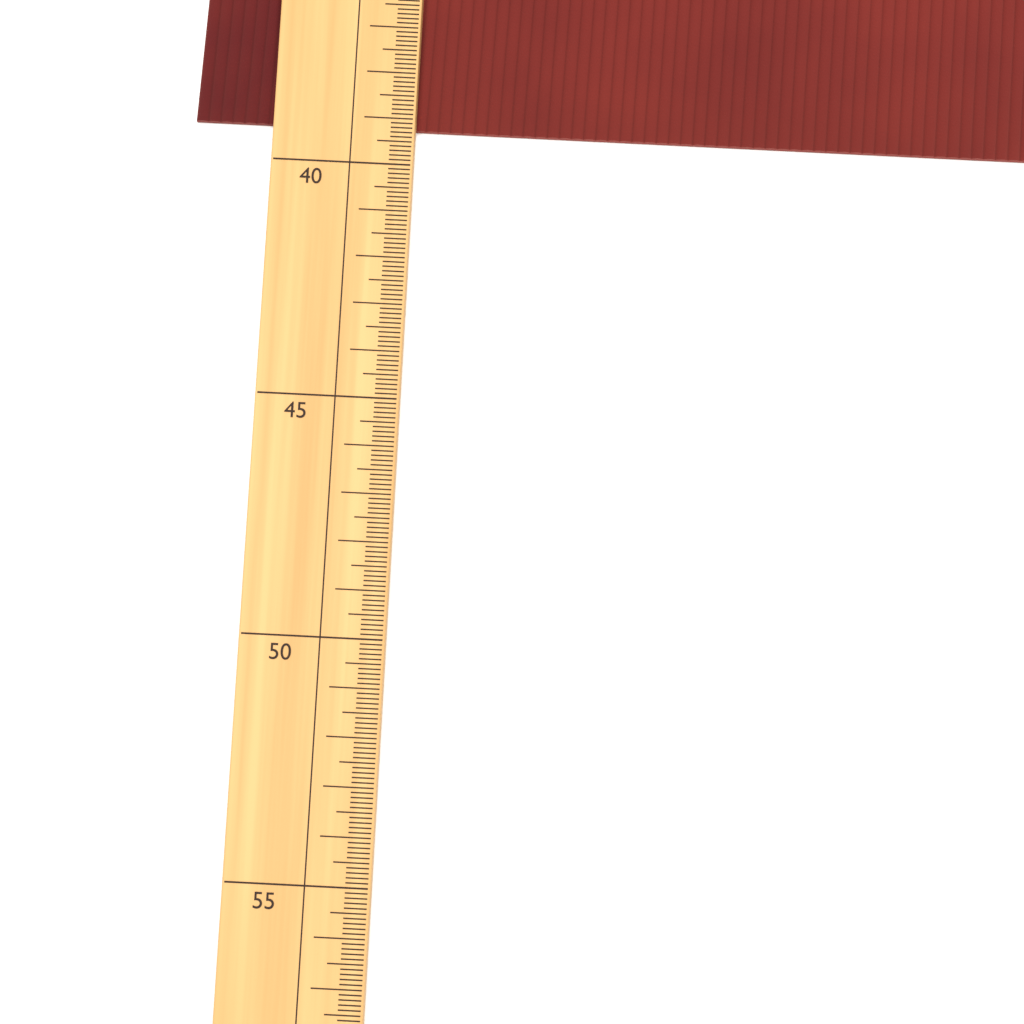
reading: 39.1 (no unit)
